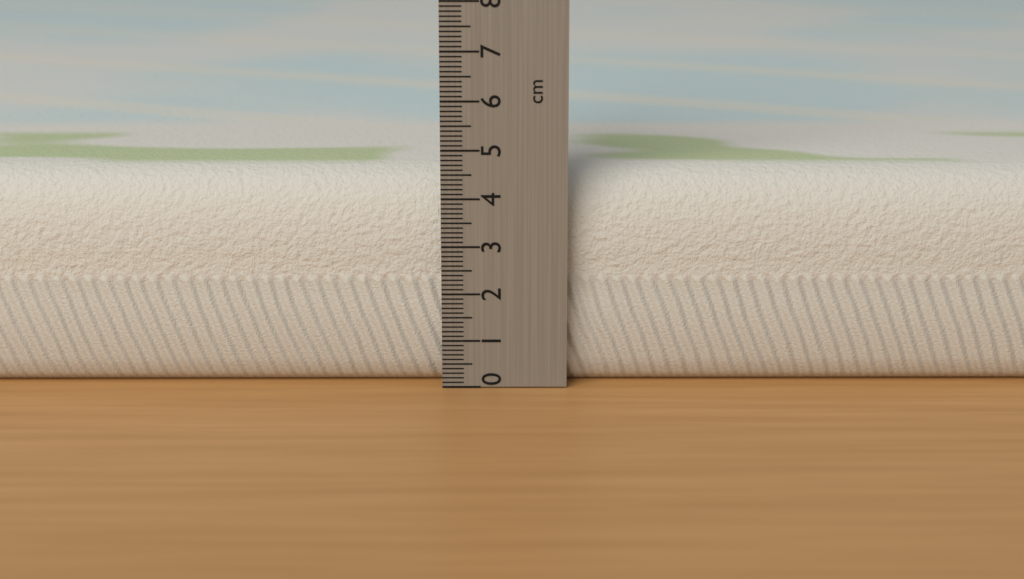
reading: 4.5 cm
